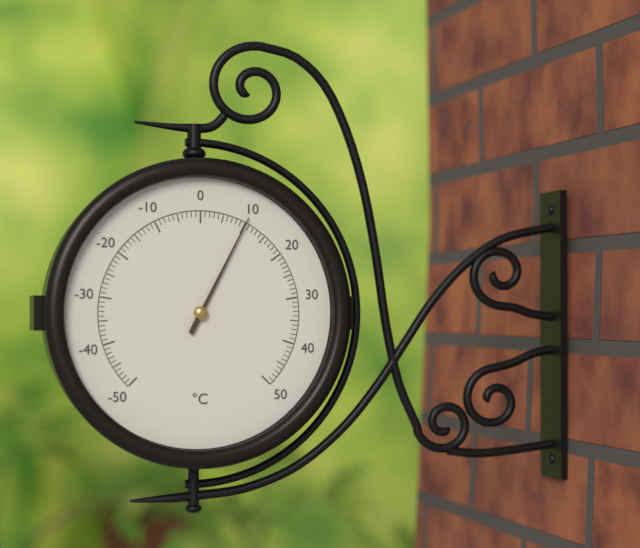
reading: 10 °C
